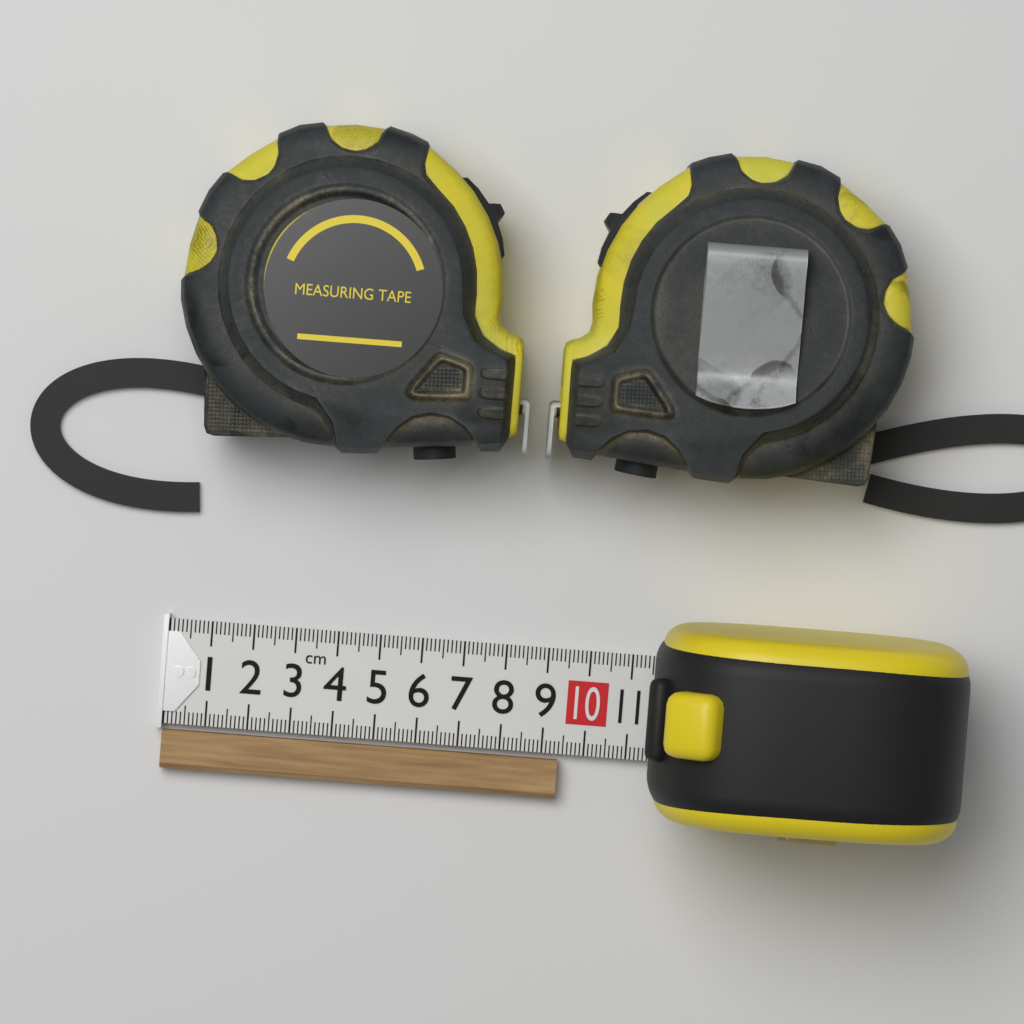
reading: 9.4 cm
